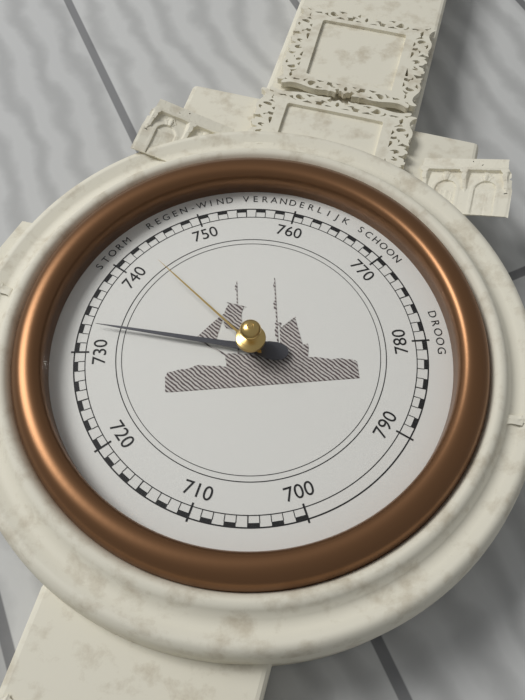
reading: 733 mmHg
